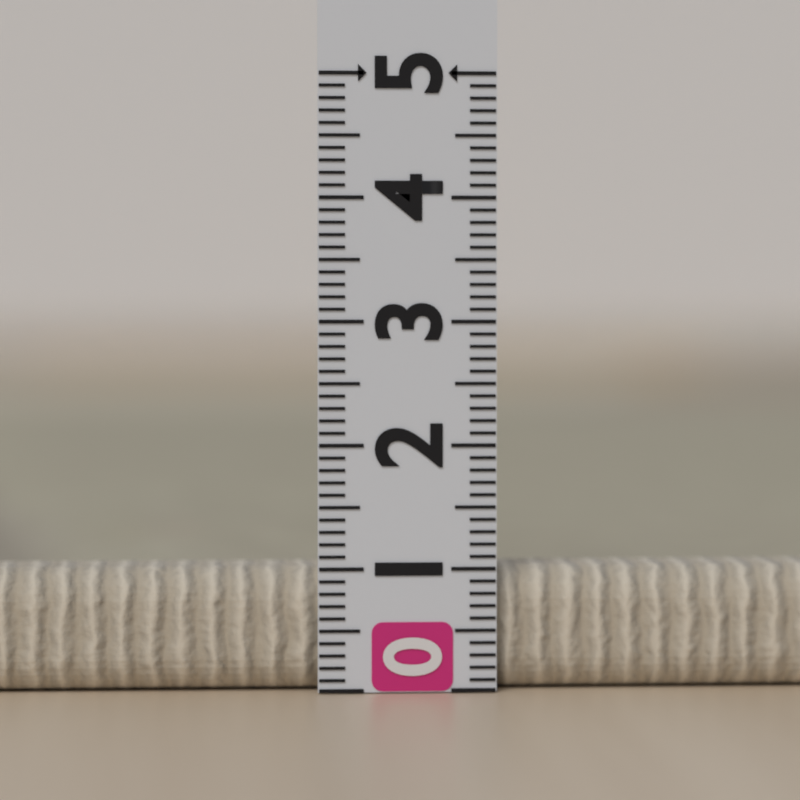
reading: 1.0 (no unit)
